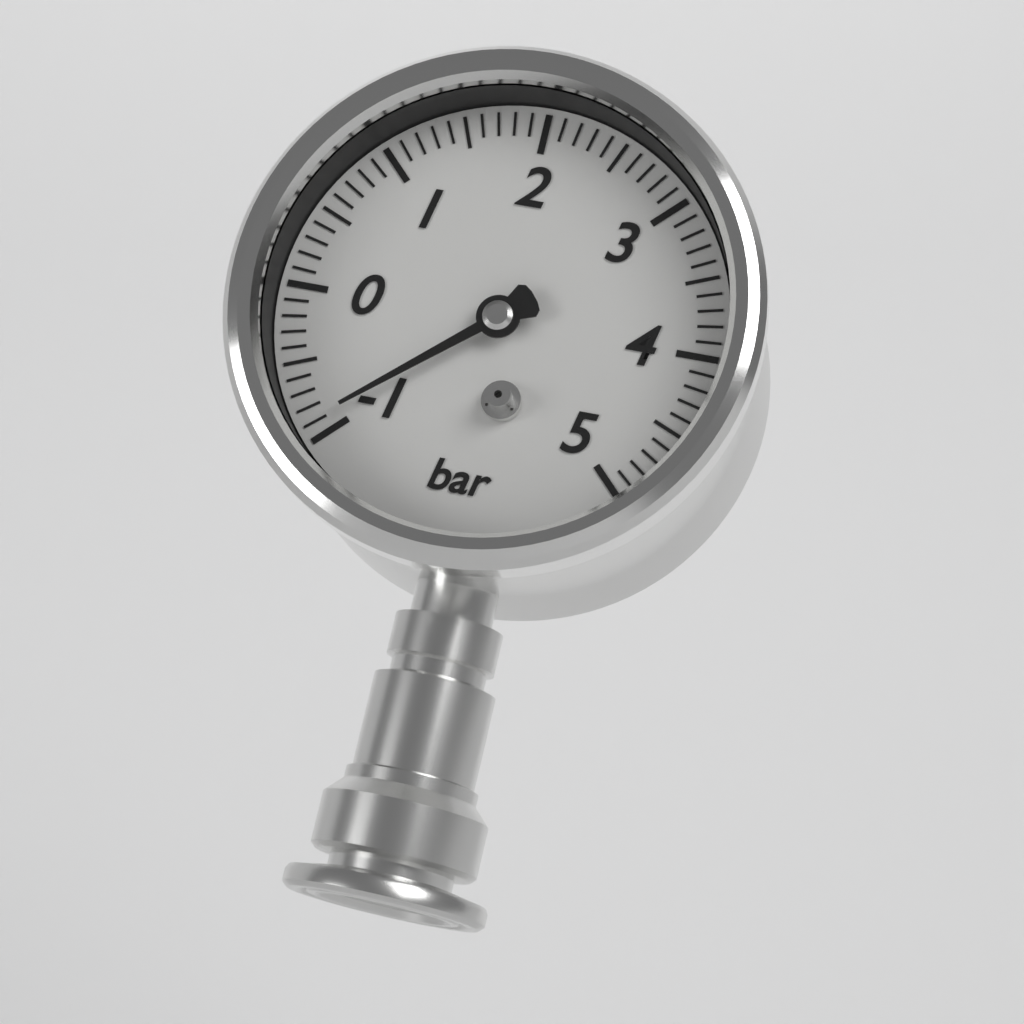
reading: -0.9 bar
